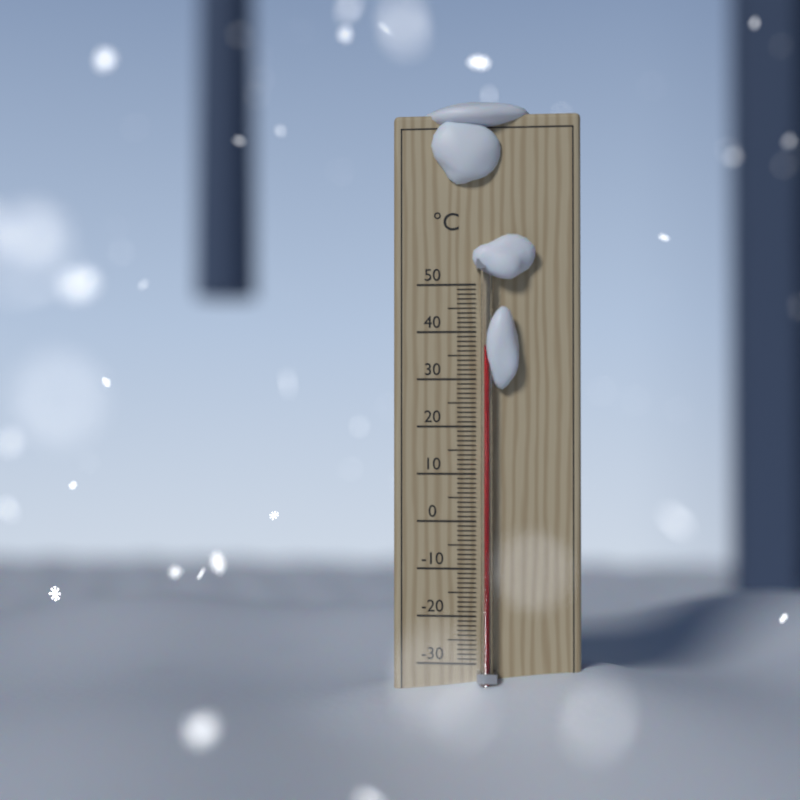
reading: 37 °C
